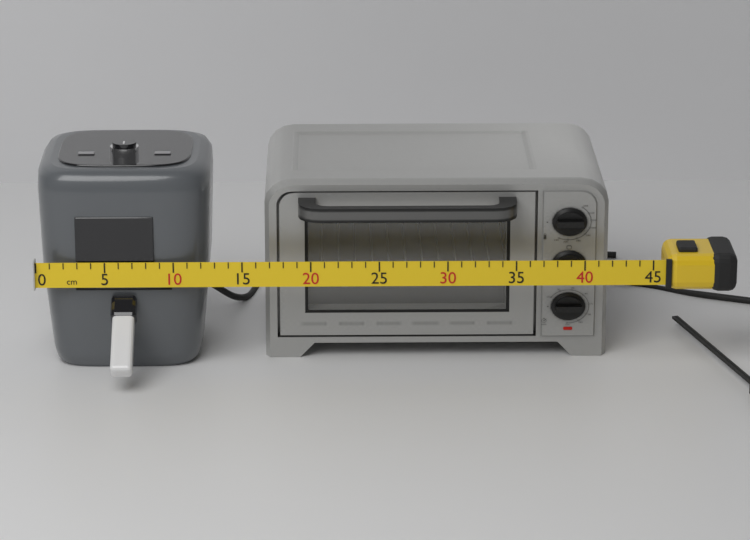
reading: 42 cm
